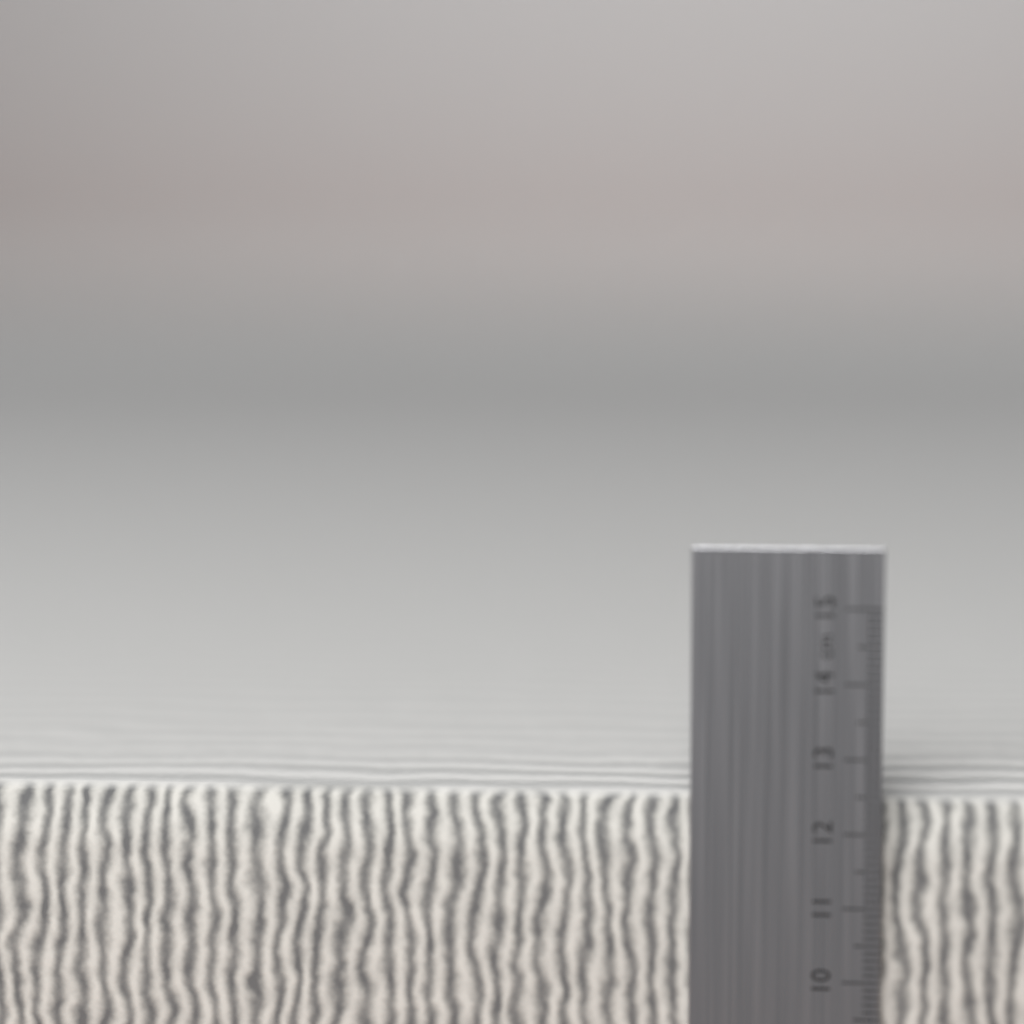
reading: 12.4 cm
